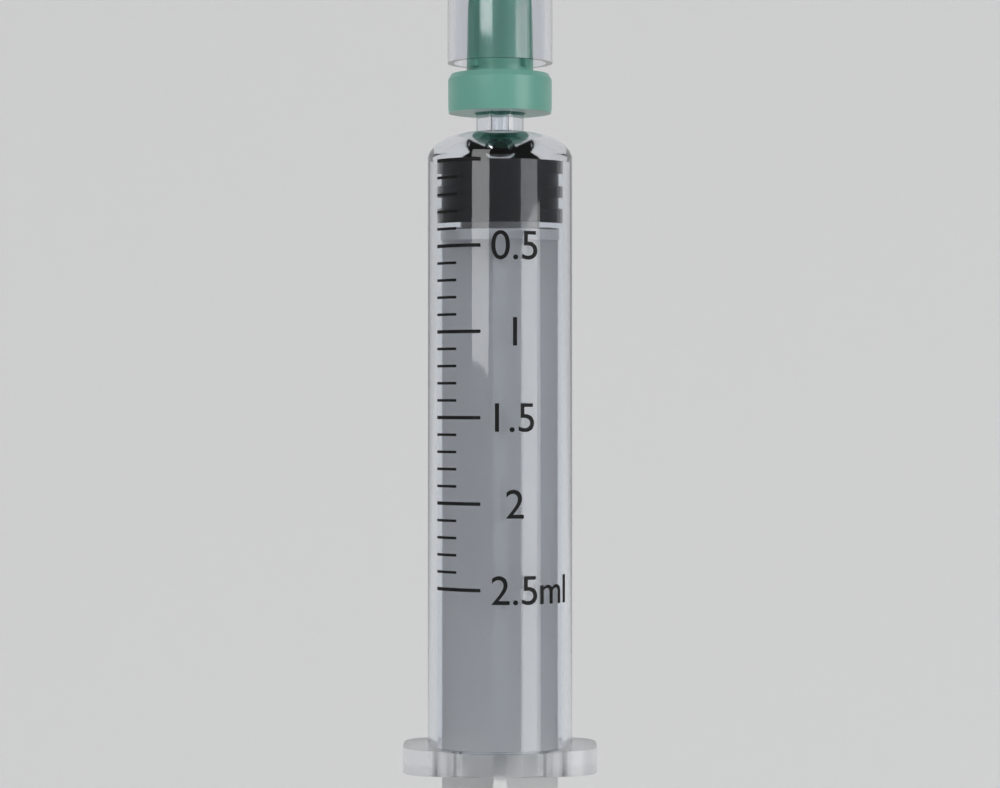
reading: 0.0 ml
